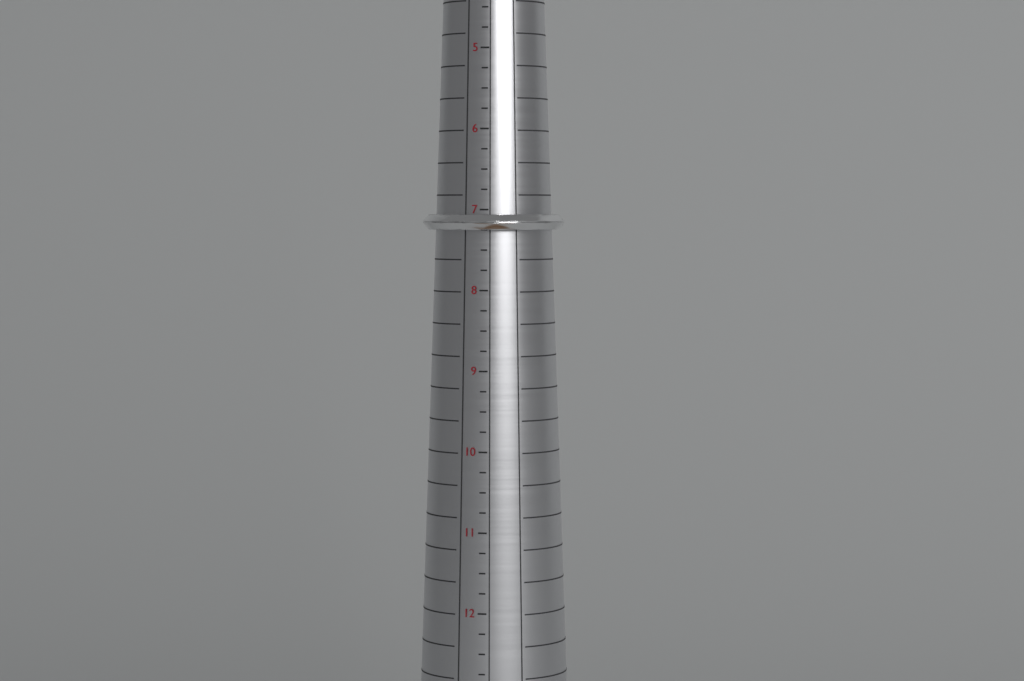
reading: 7.25 (no unit)
